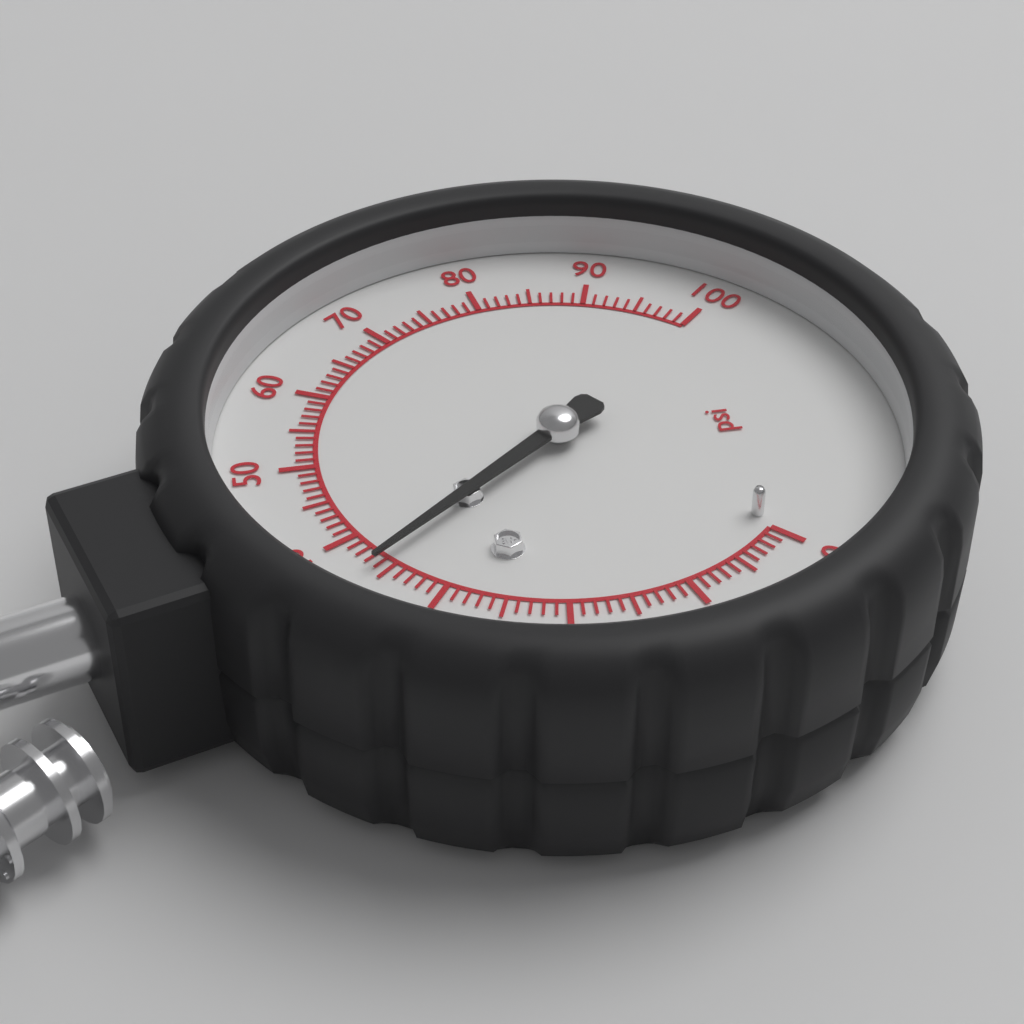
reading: 36 psi
